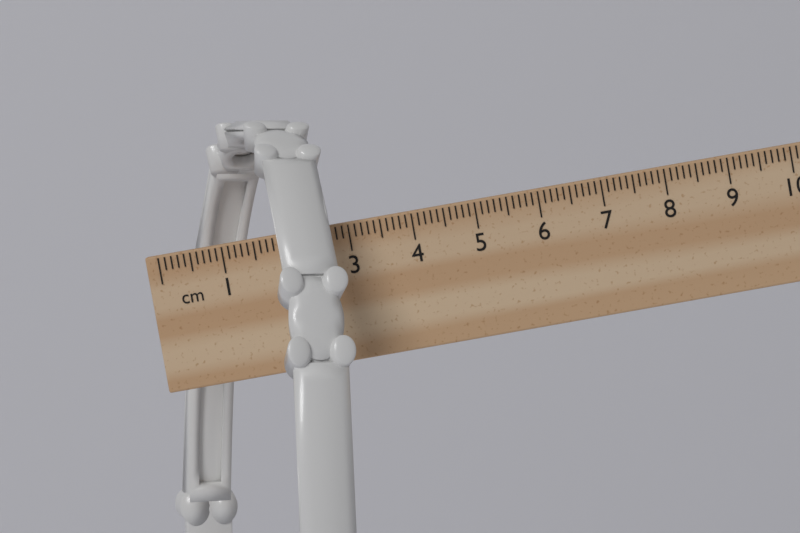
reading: 2.9 cm
